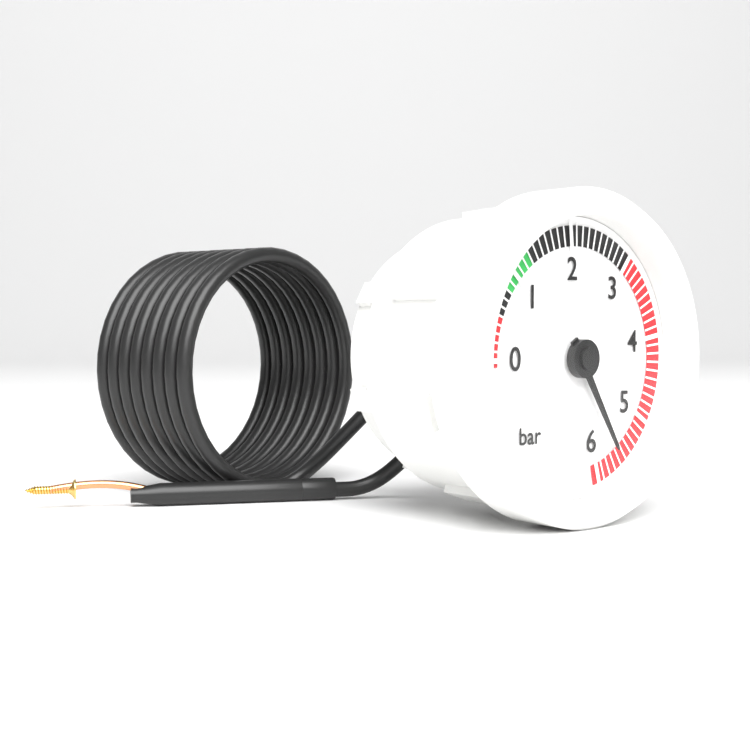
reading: 5.6 bar
